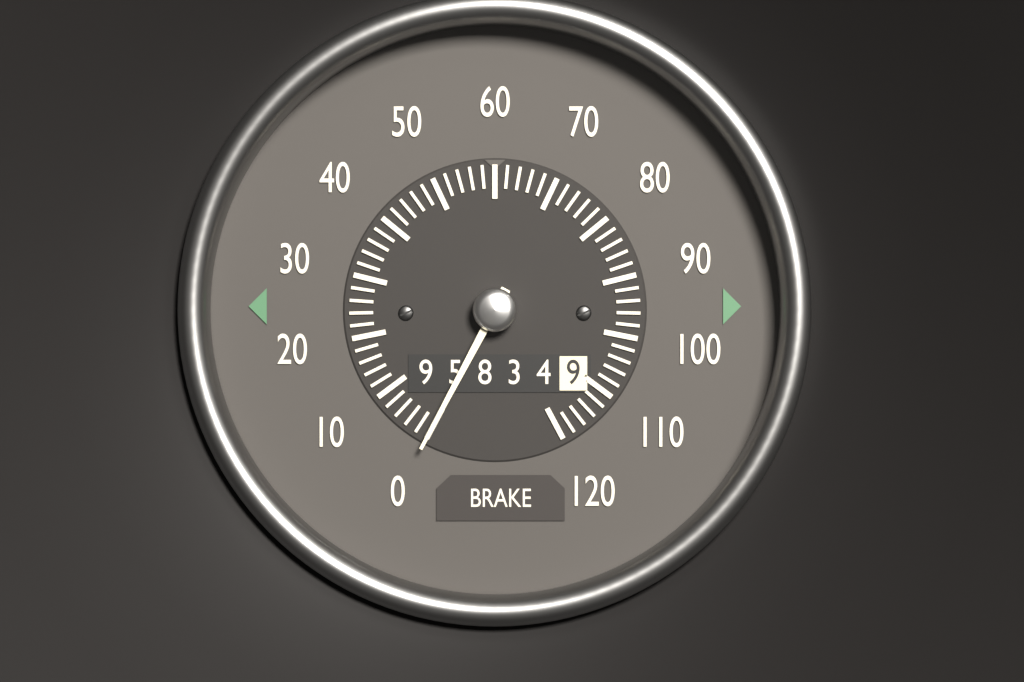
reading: 0 (no unit)
